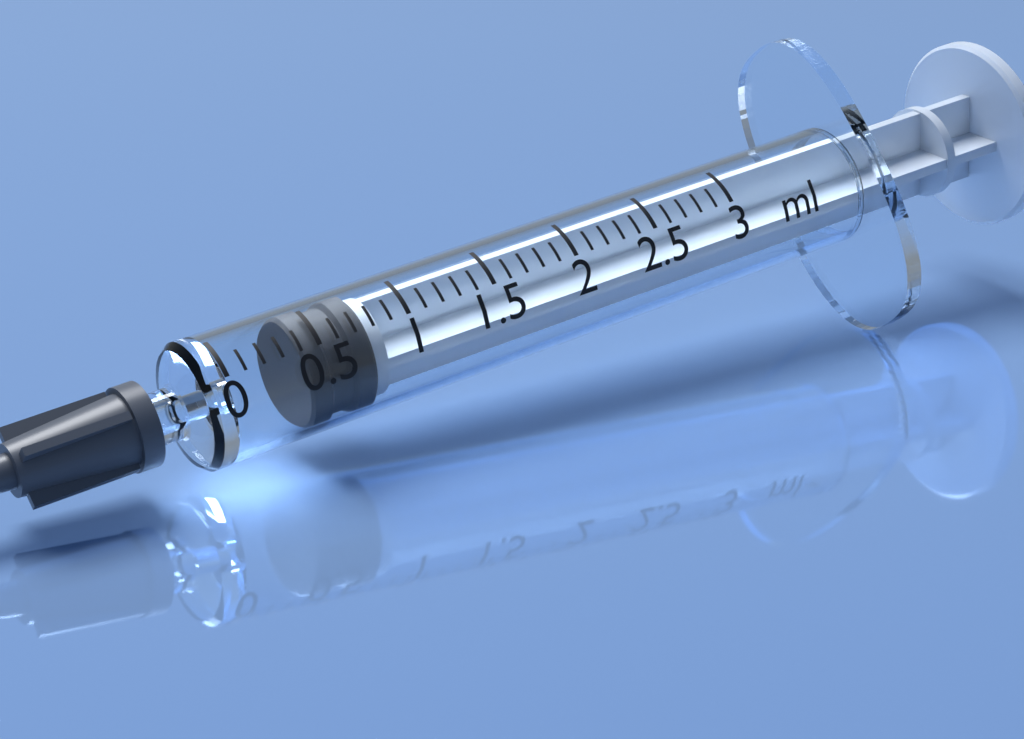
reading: 0.4 ml
